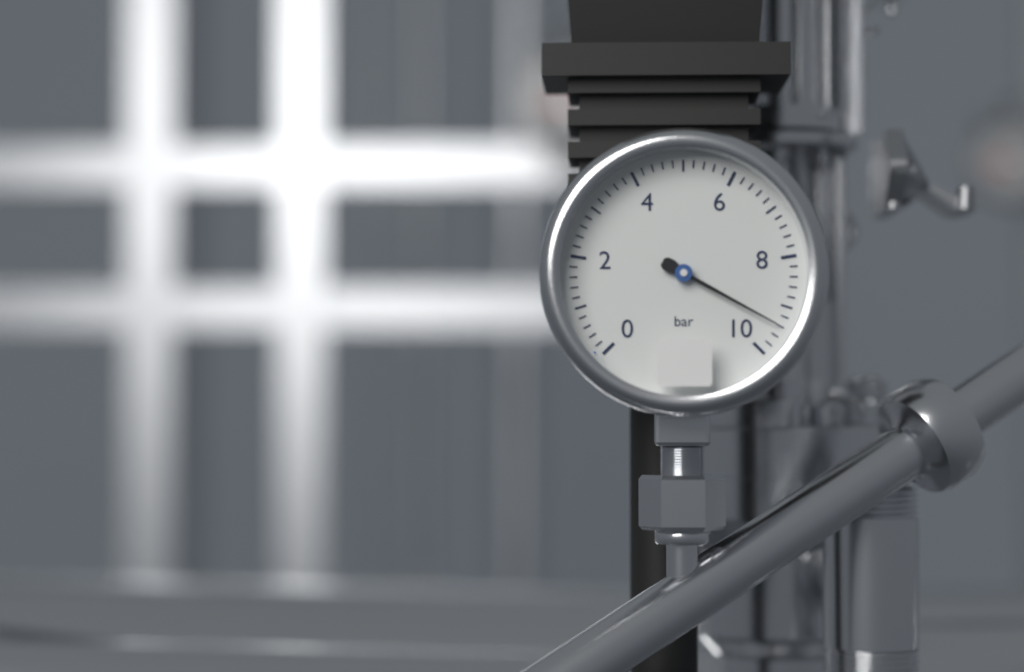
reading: 9.4 bar
